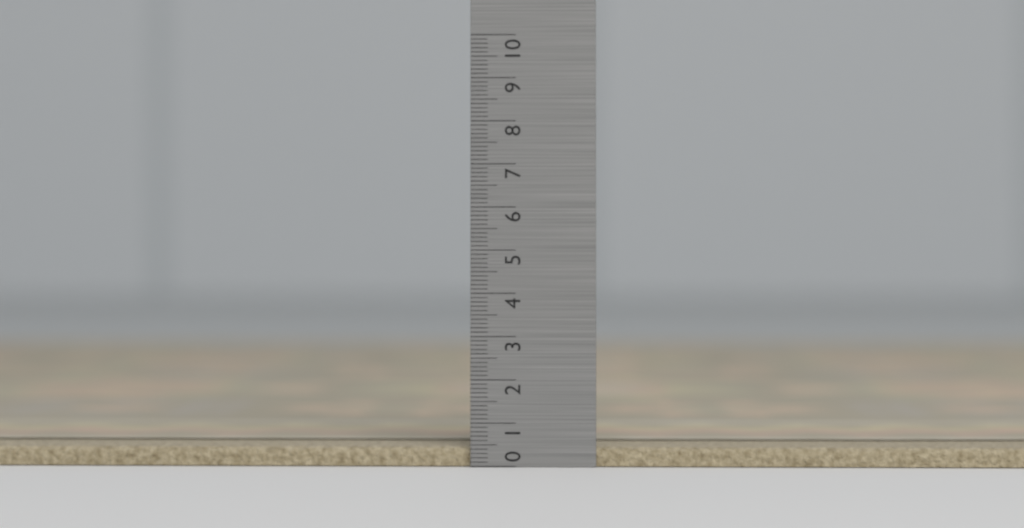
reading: 0.5 (no unit)
